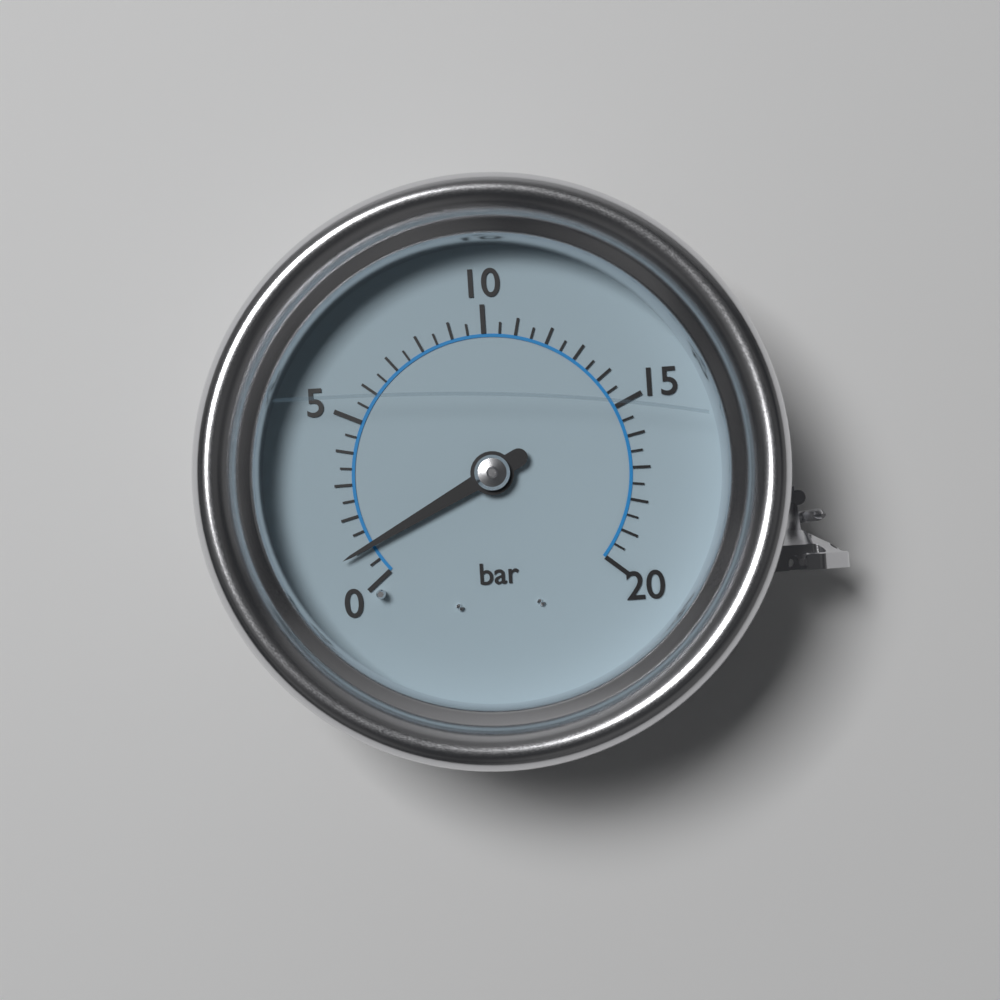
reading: 1.0 bar
